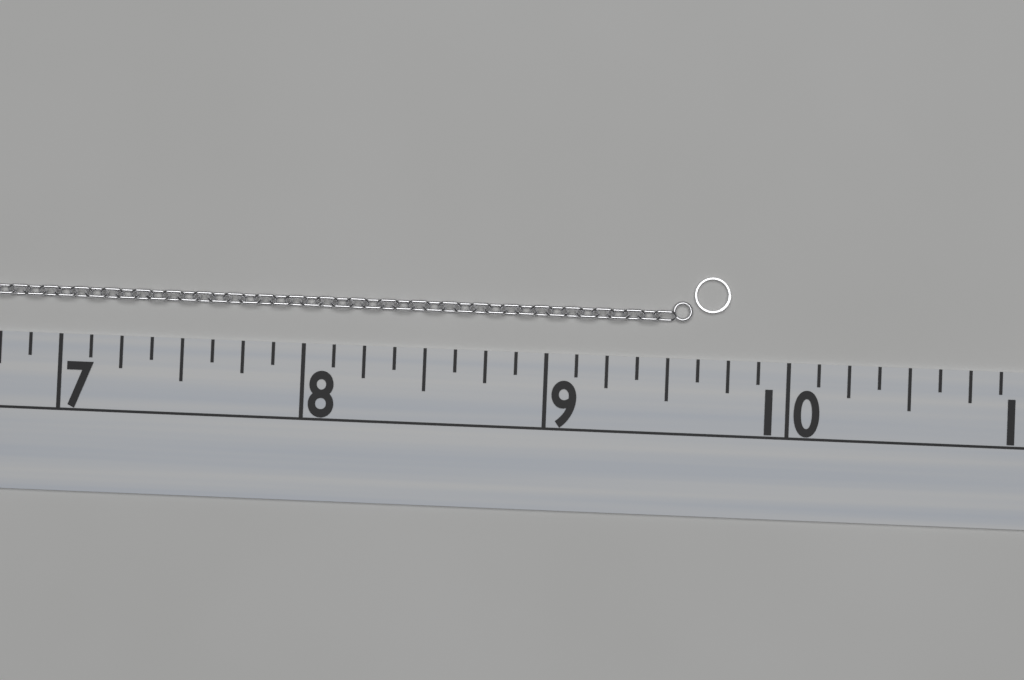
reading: 9.750 (no unit)
